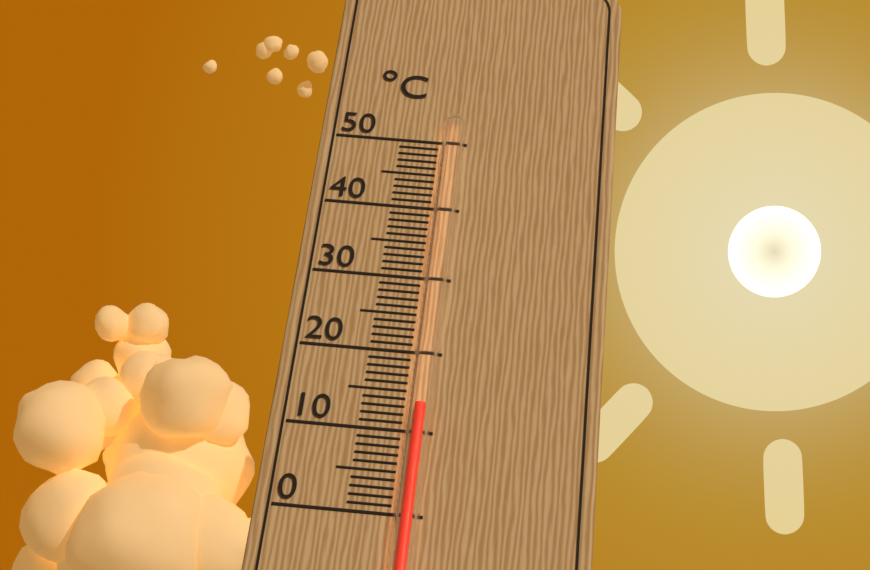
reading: 13 °C
